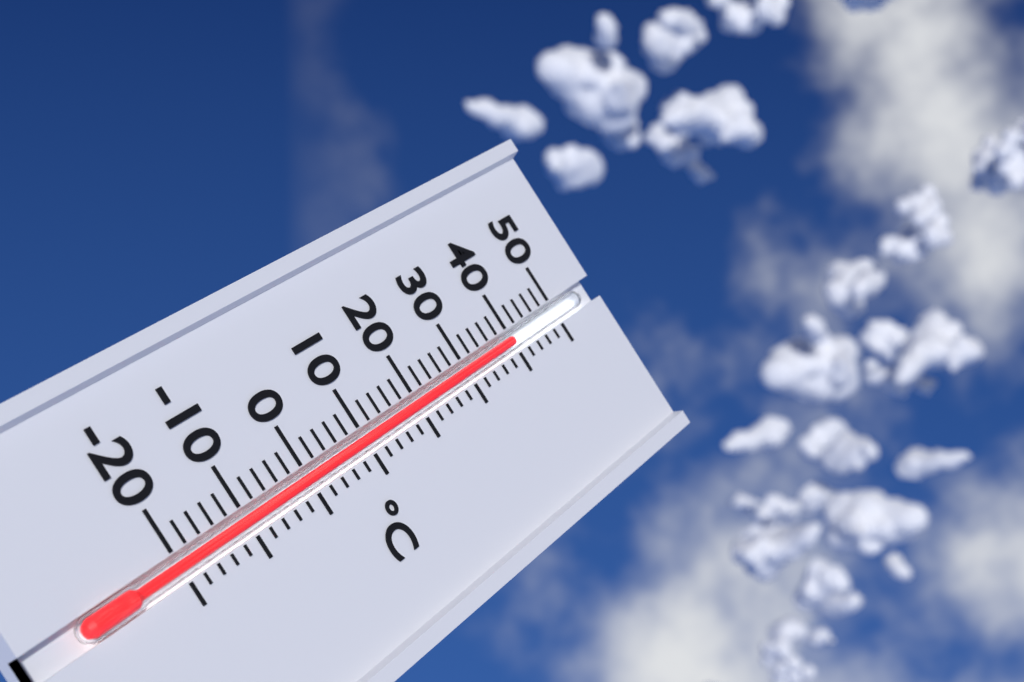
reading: 40 °C
